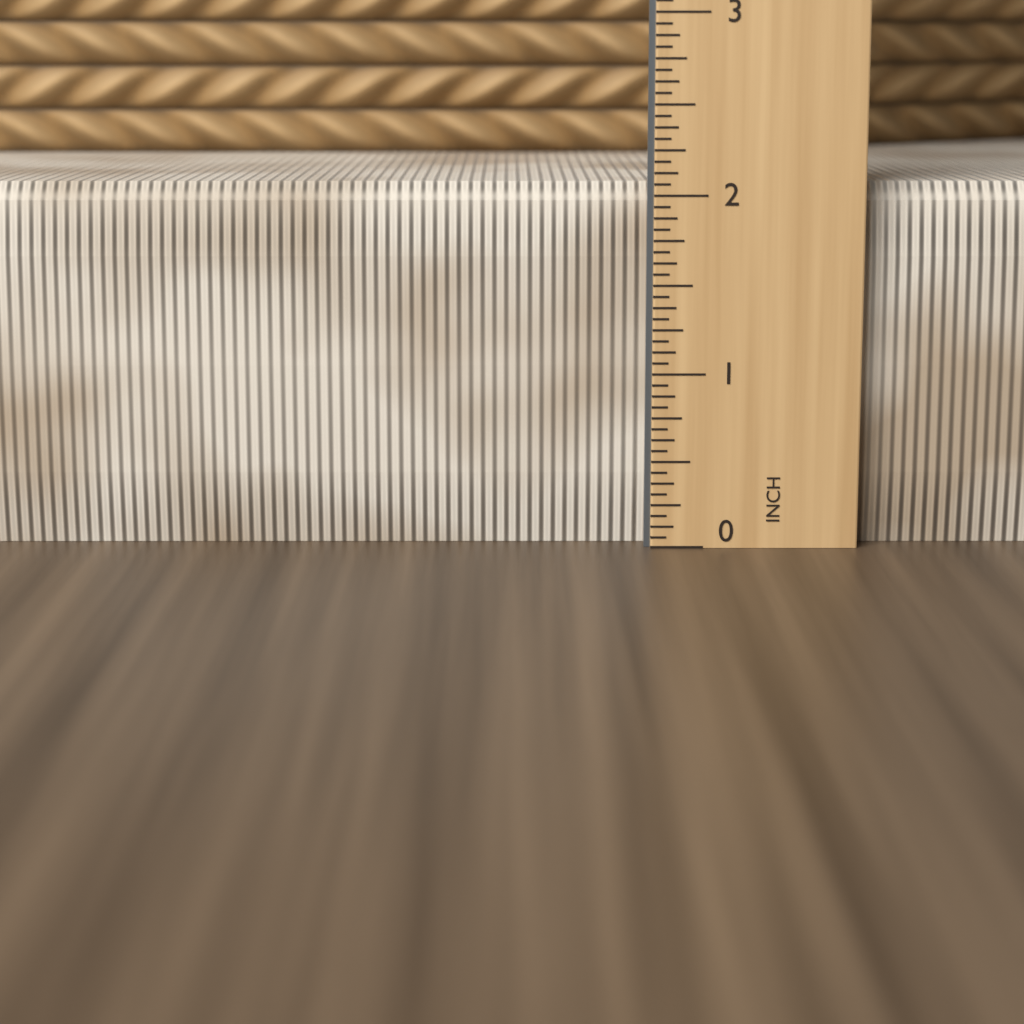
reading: 2.0625 in
